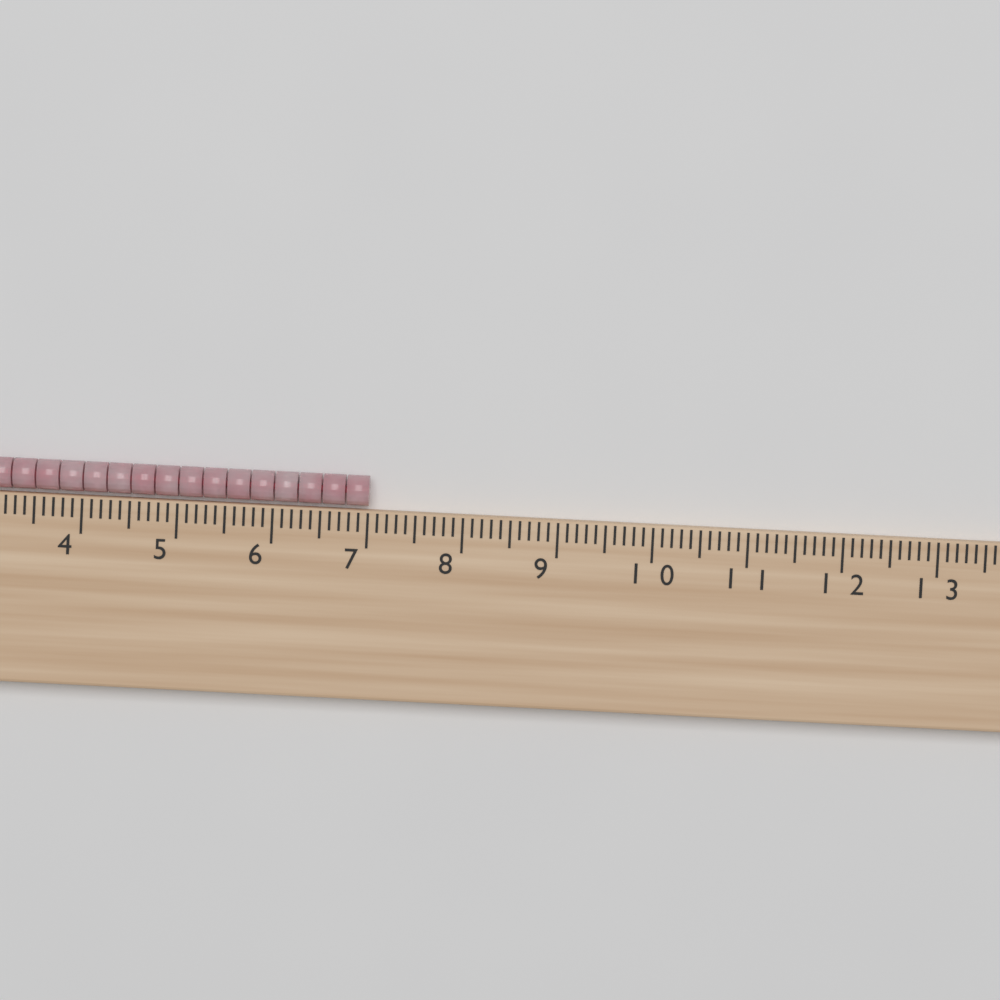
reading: 7.0 cm
